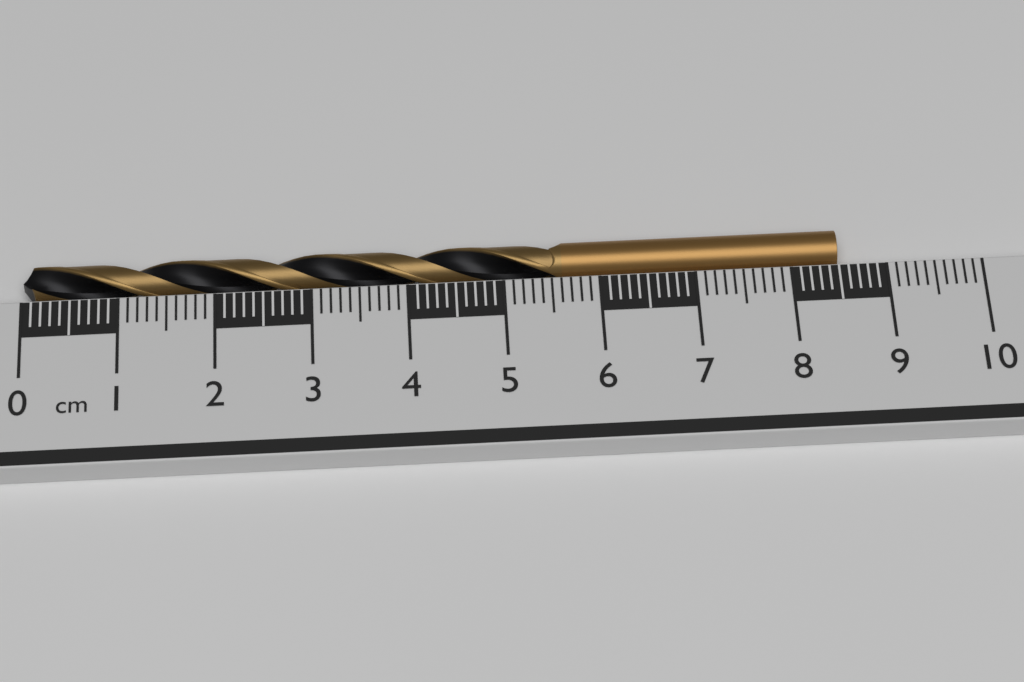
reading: 8.5 cm
